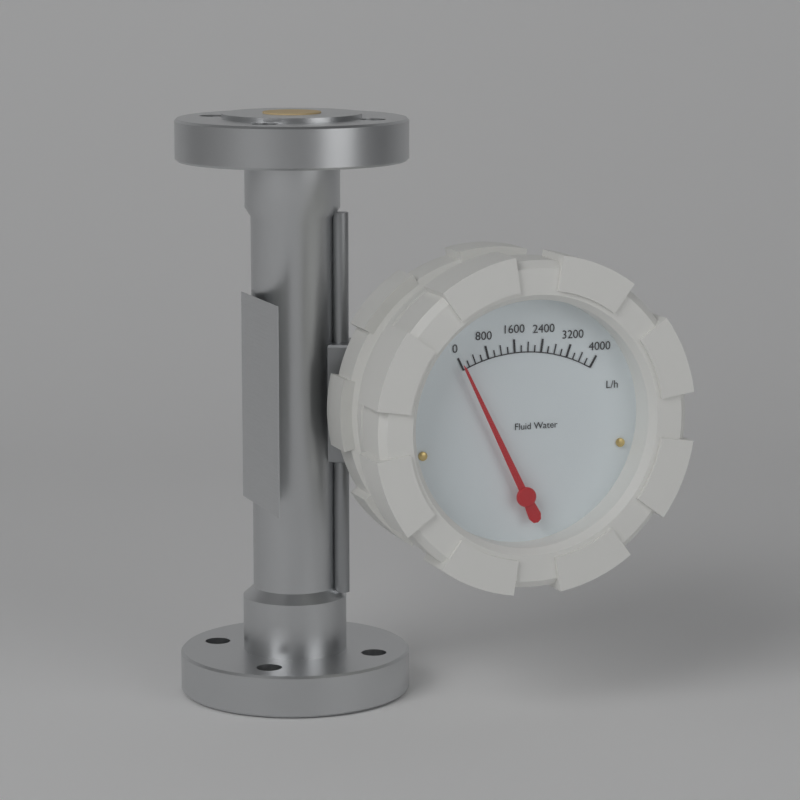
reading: 0 L/h
